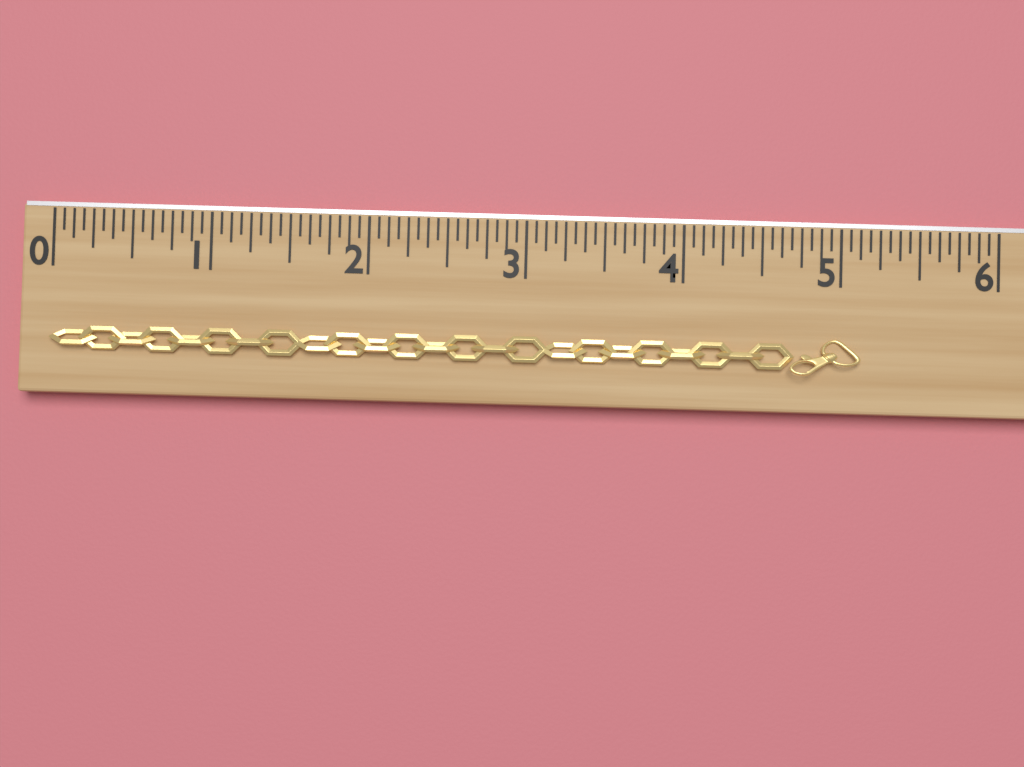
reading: 5.1250 (no unit)
